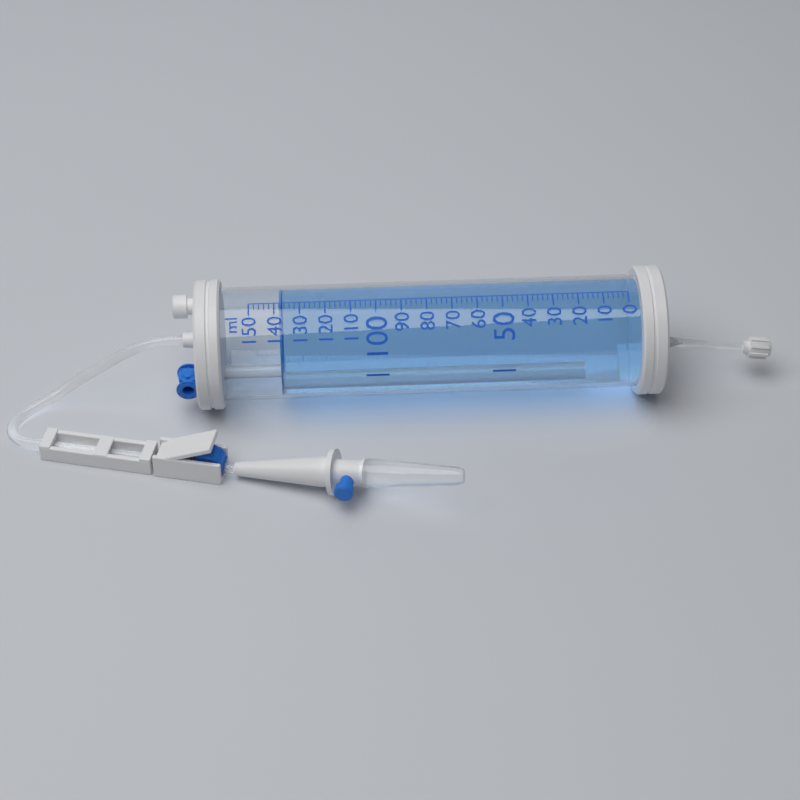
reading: 138 ml
